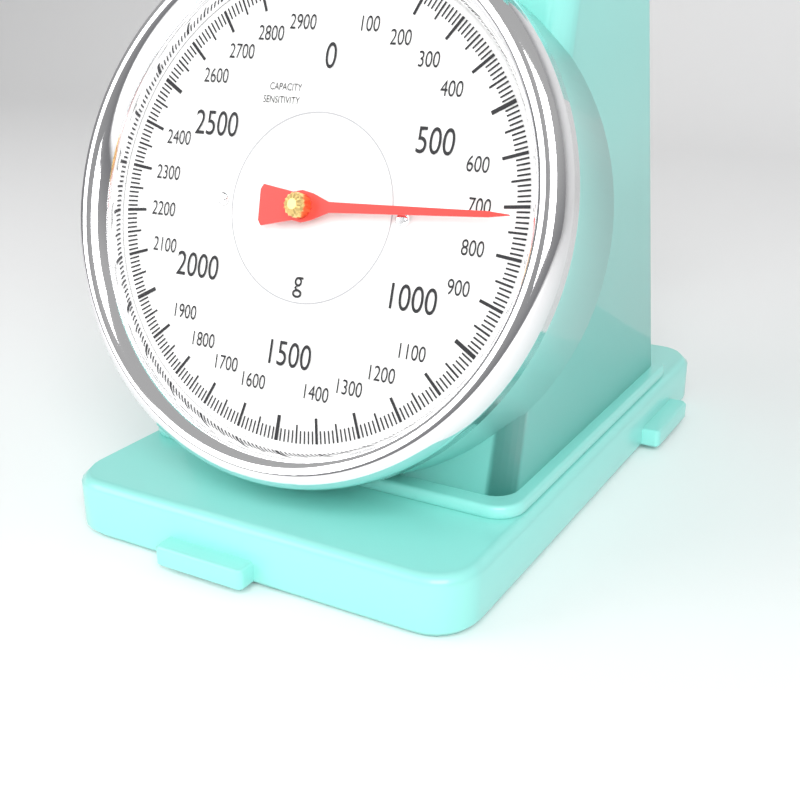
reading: 720 g
